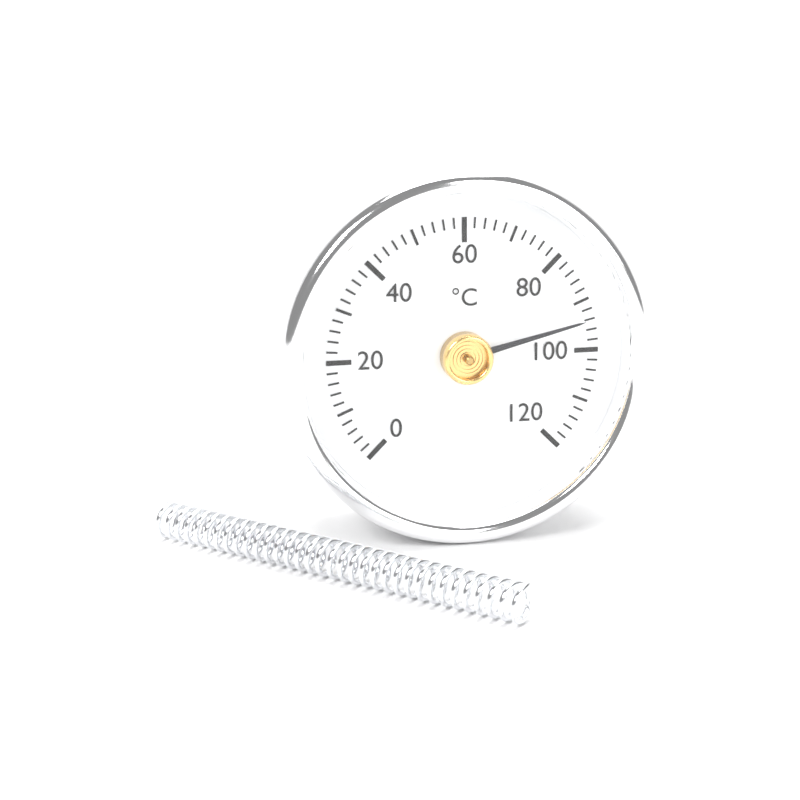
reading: 94 °C
